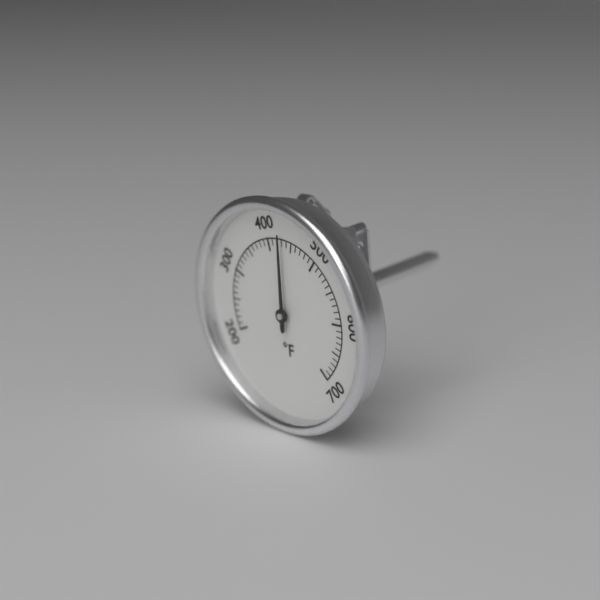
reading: 430 °F
